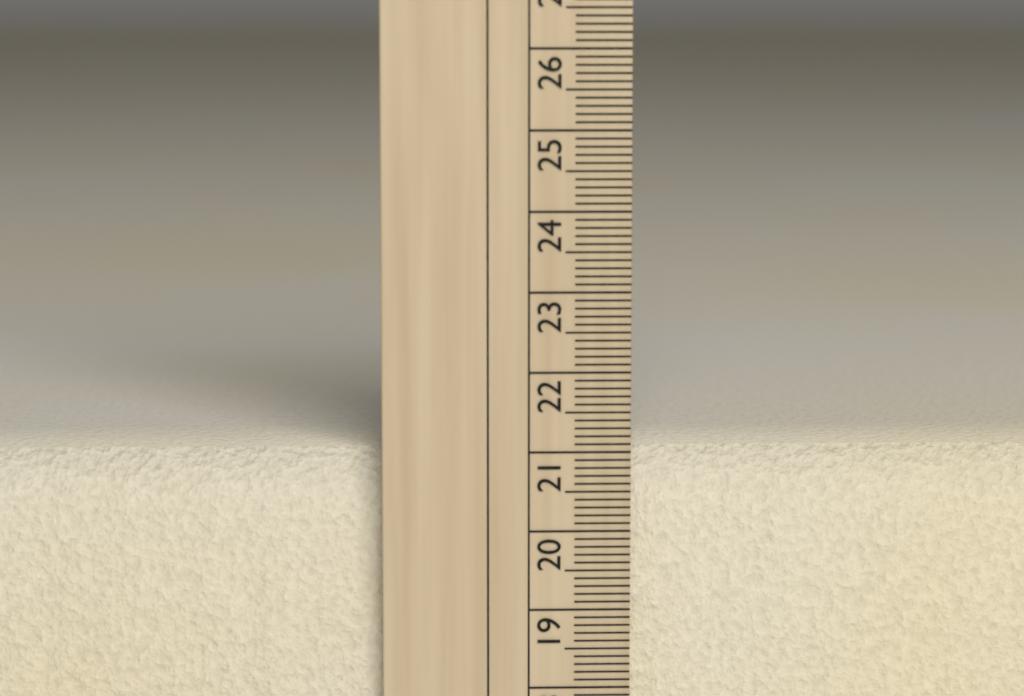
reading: 21.0 cm
